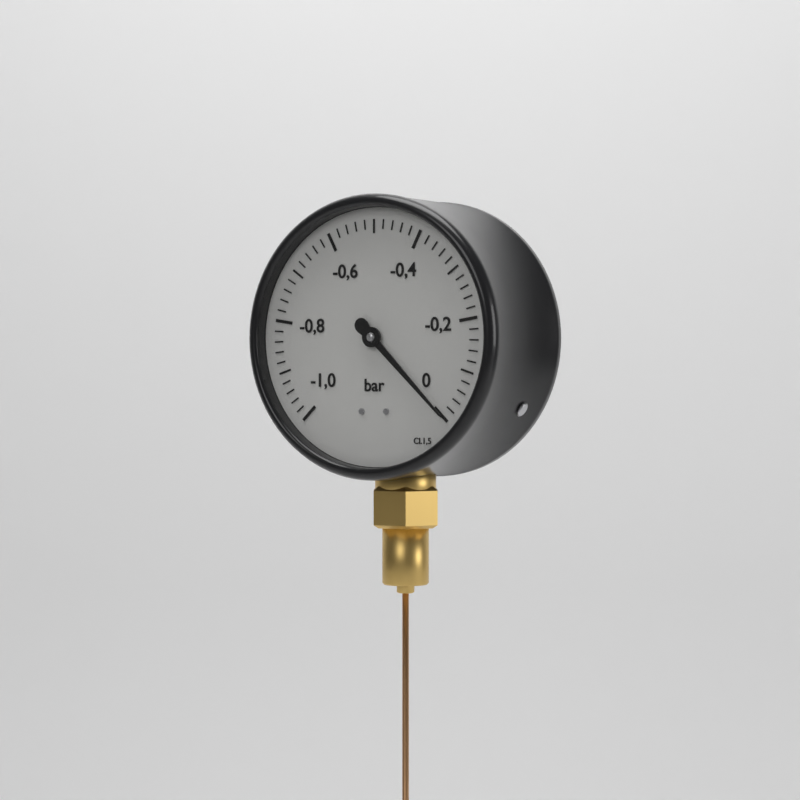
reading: 0.00 bar
